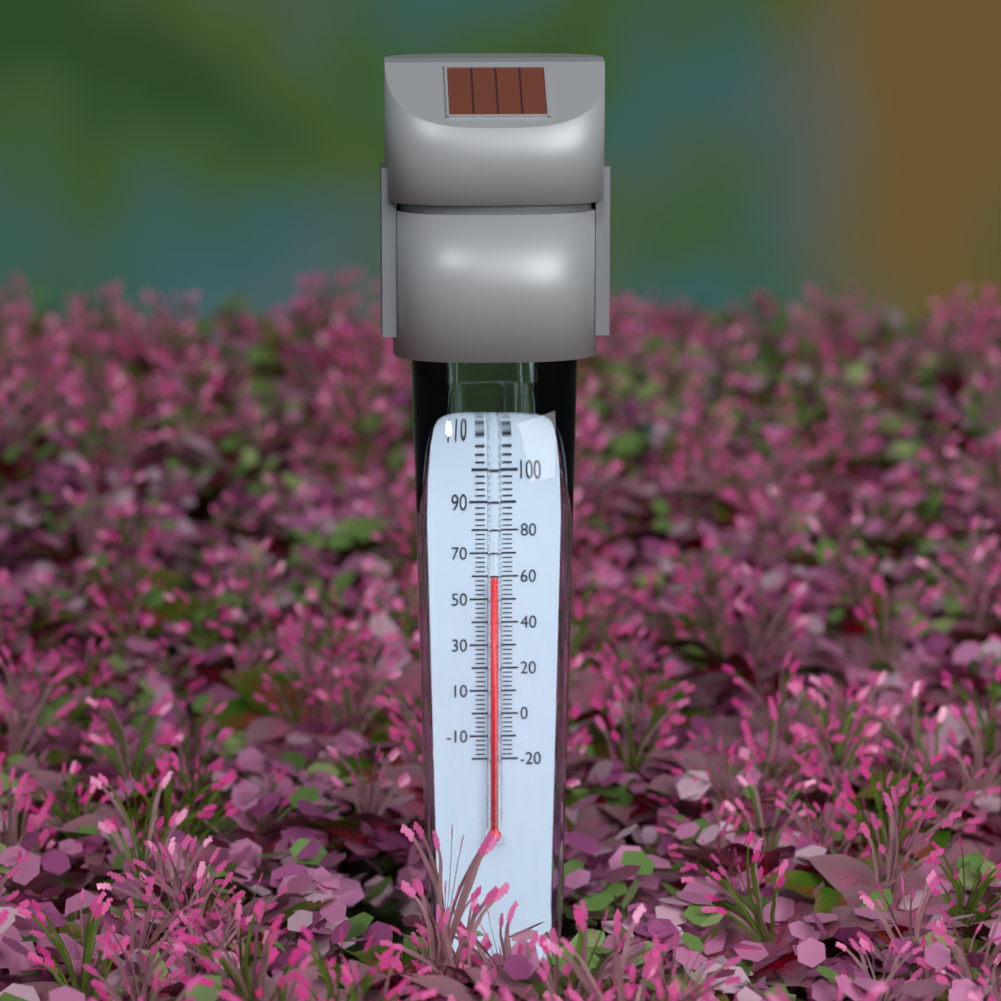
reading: 60 °F
